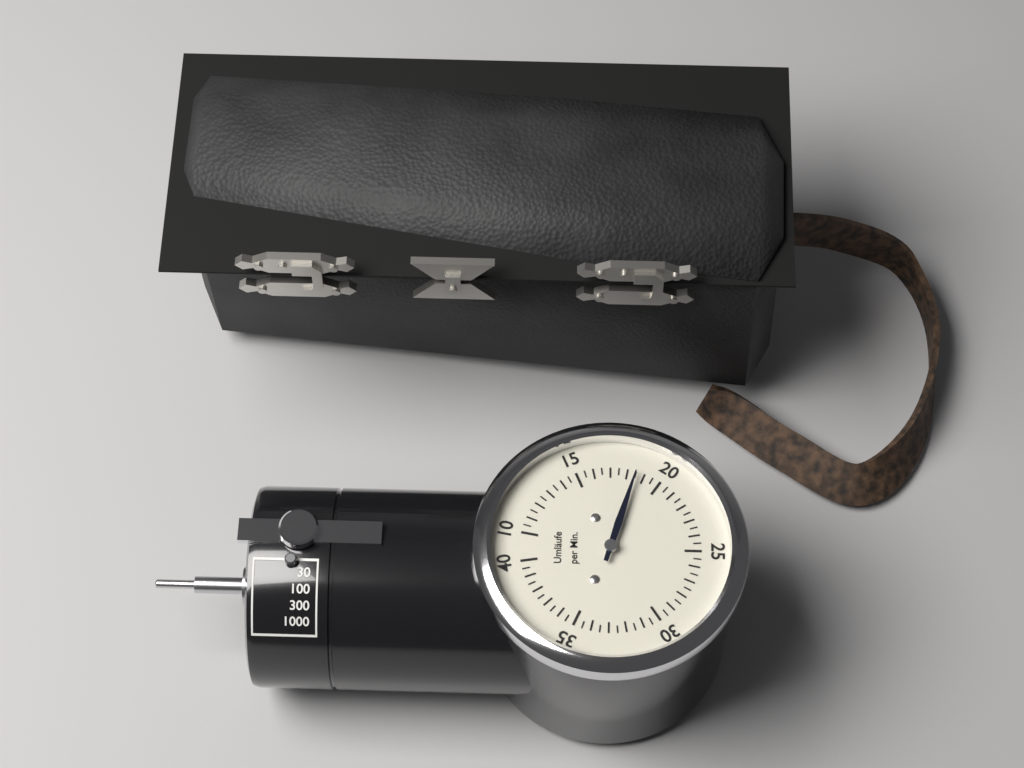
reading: 18.5 Umläufe per Min.
